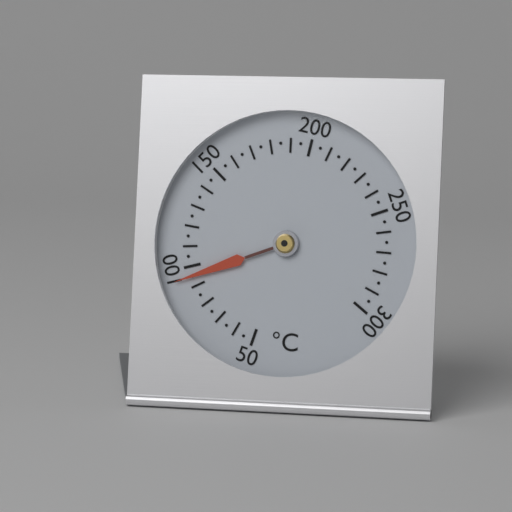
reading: 95 °C
